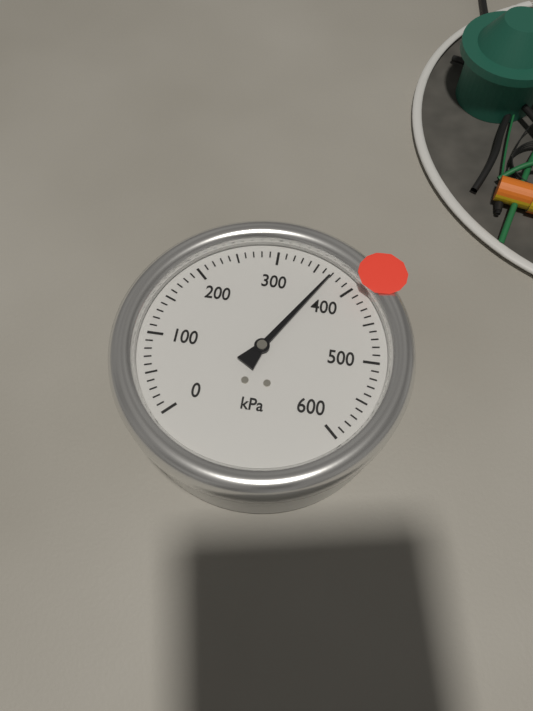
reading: 370 kPa
